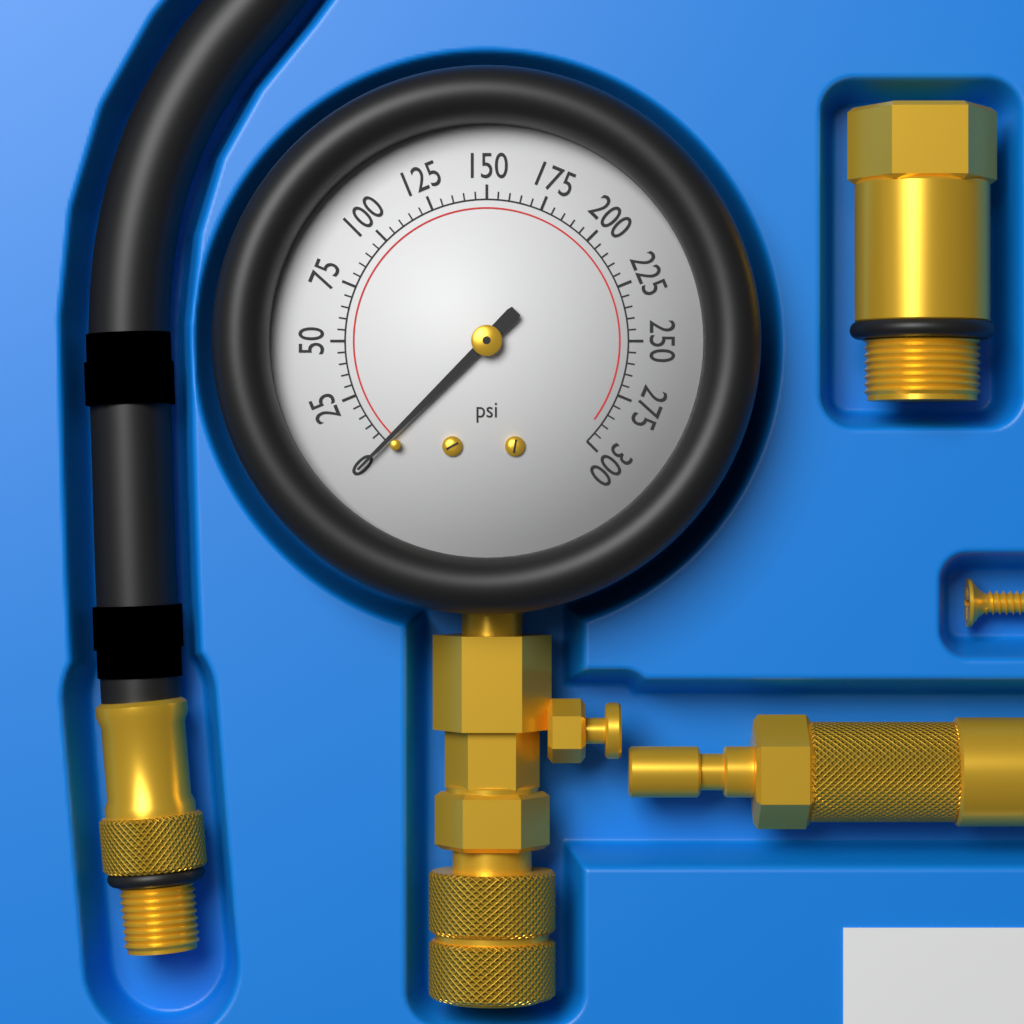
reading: 0 psi
